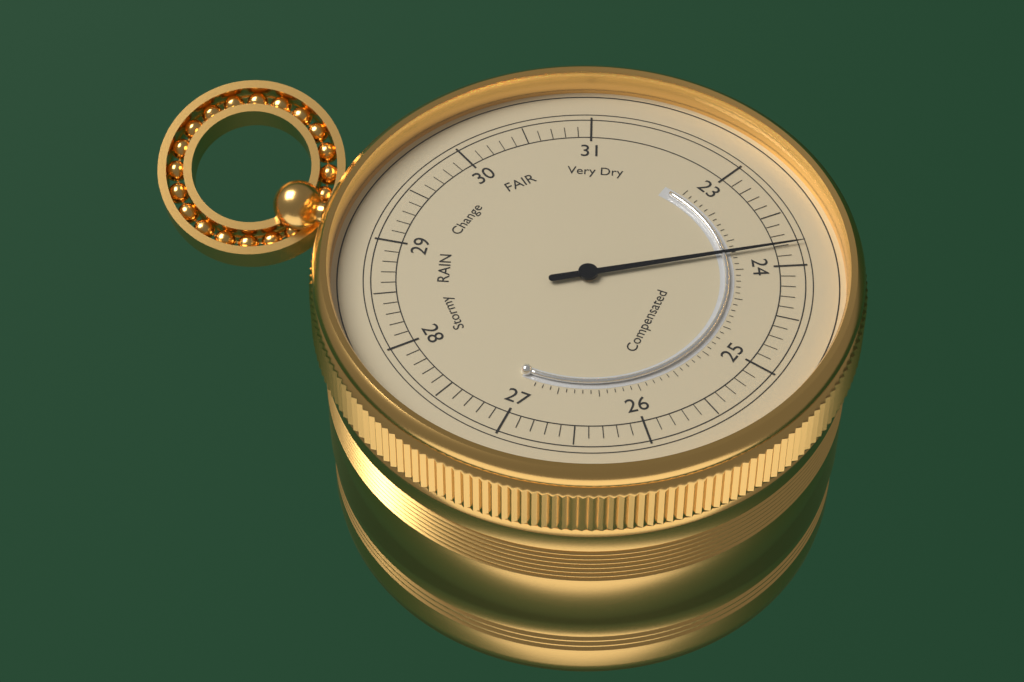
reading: 23.8 (no unit)
